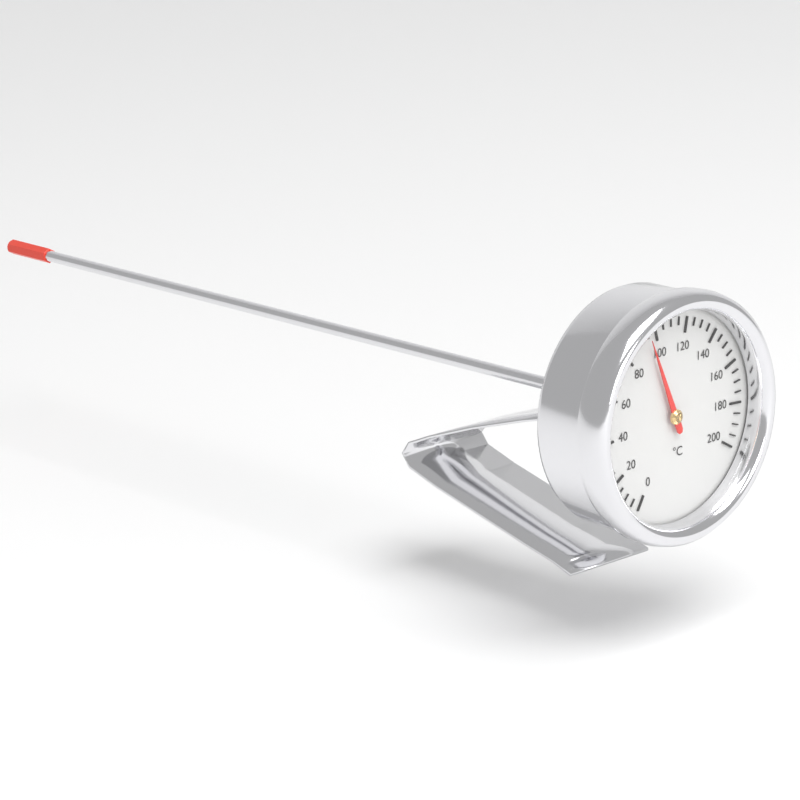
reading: 95 °C
